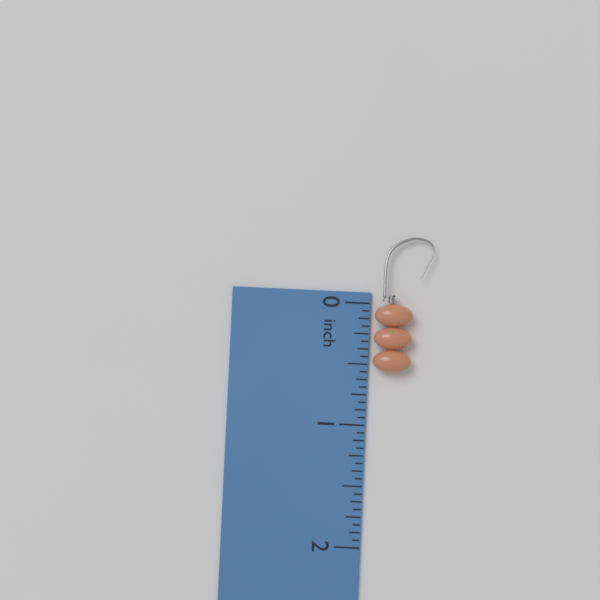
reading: 0.5625 inch
